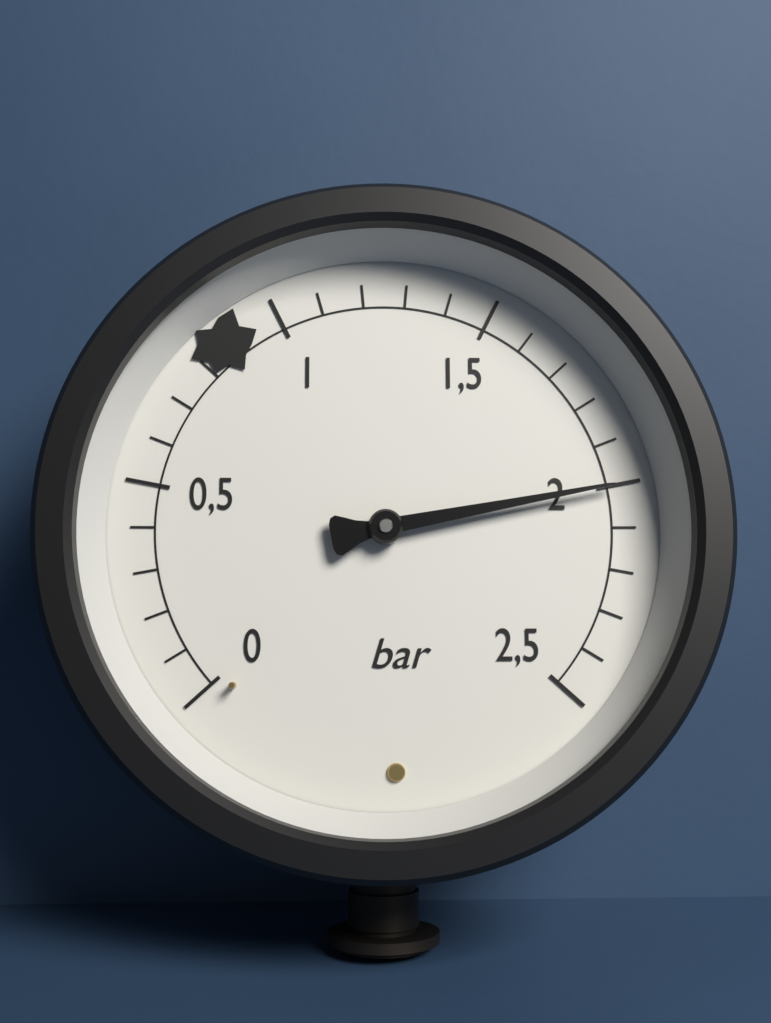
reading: 2.0 bar
